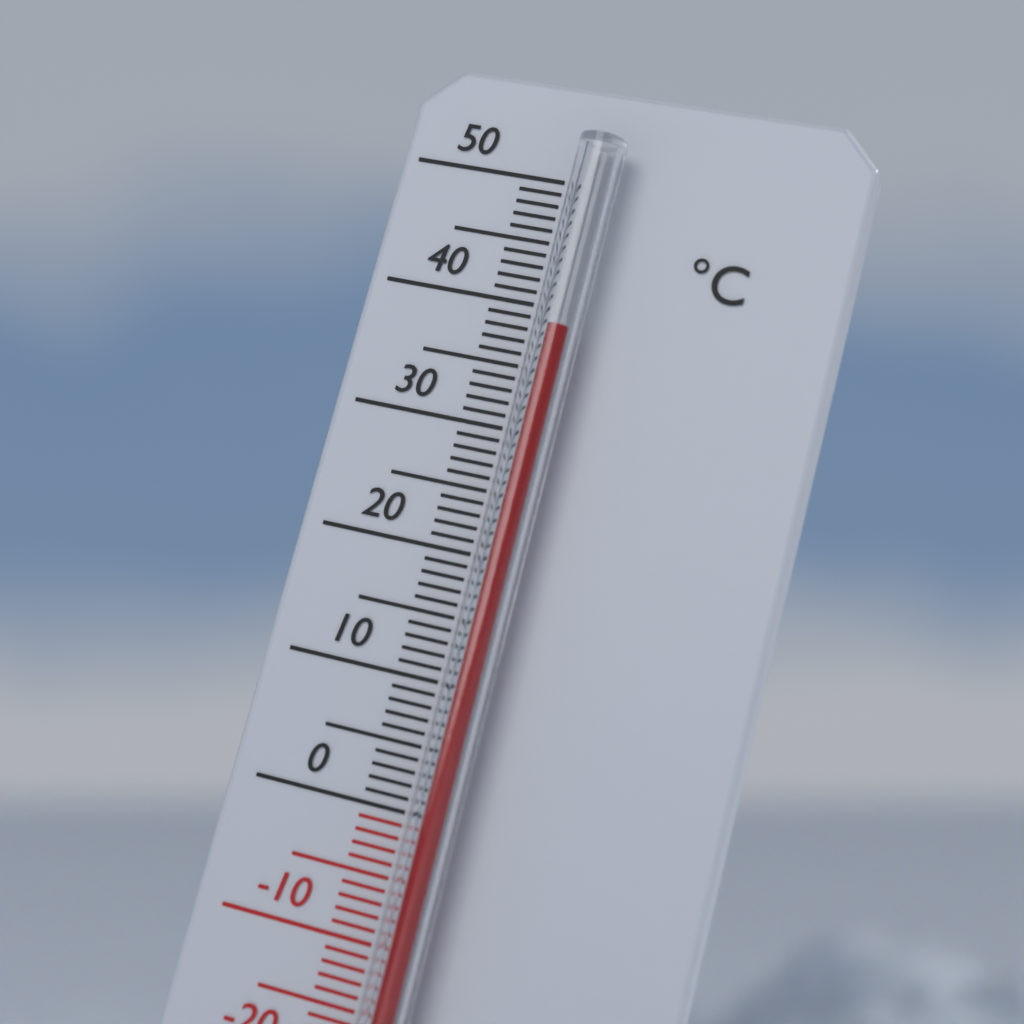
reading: 38 °C
